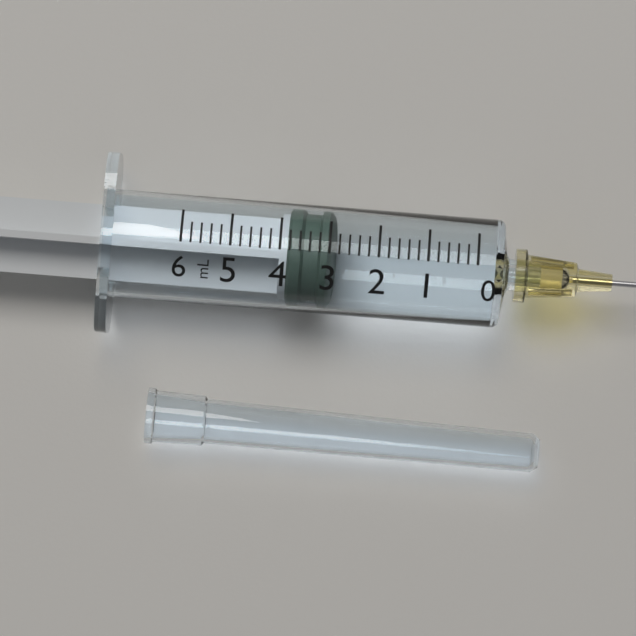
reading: 3.0 ml
